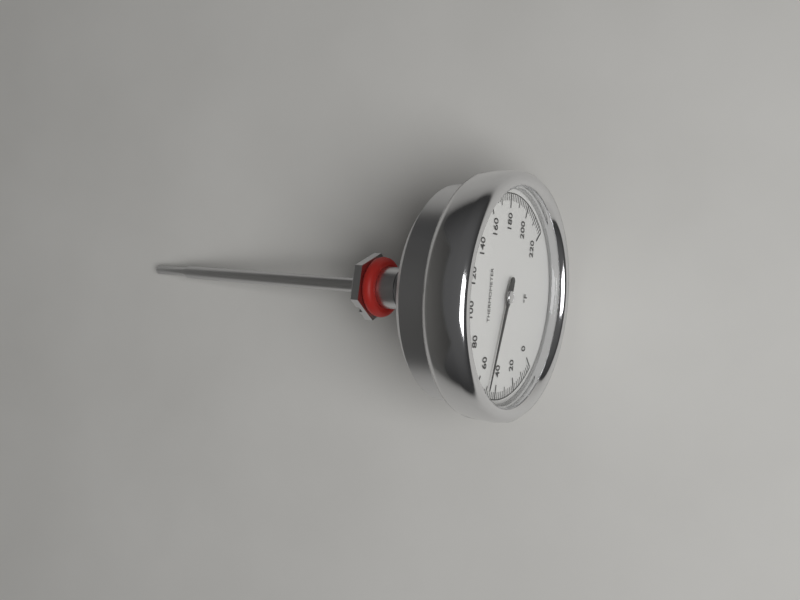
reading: 50 °F
